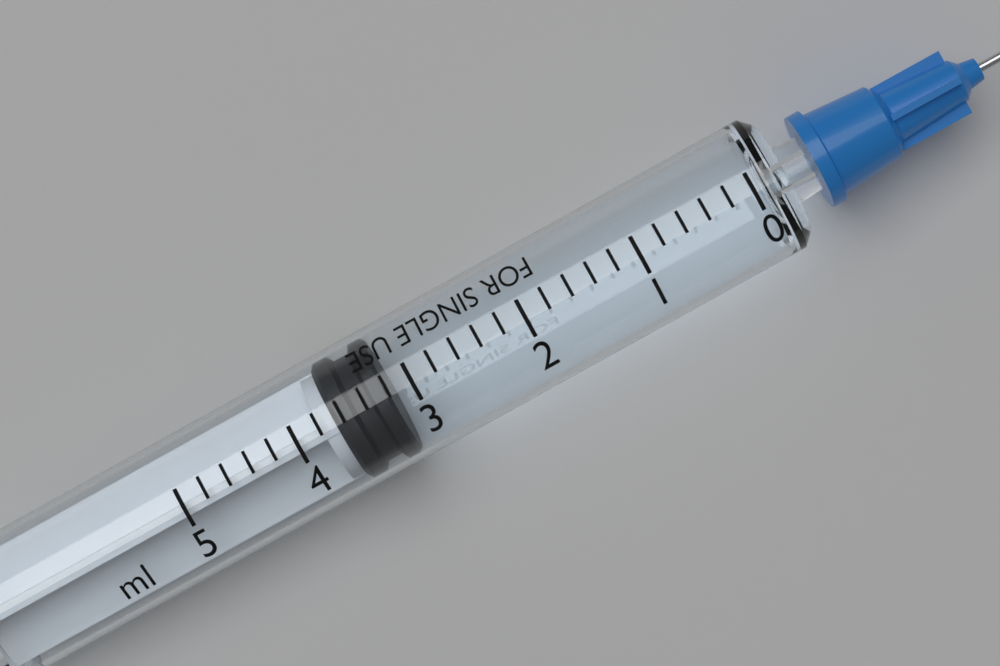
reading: 3.2 ml
